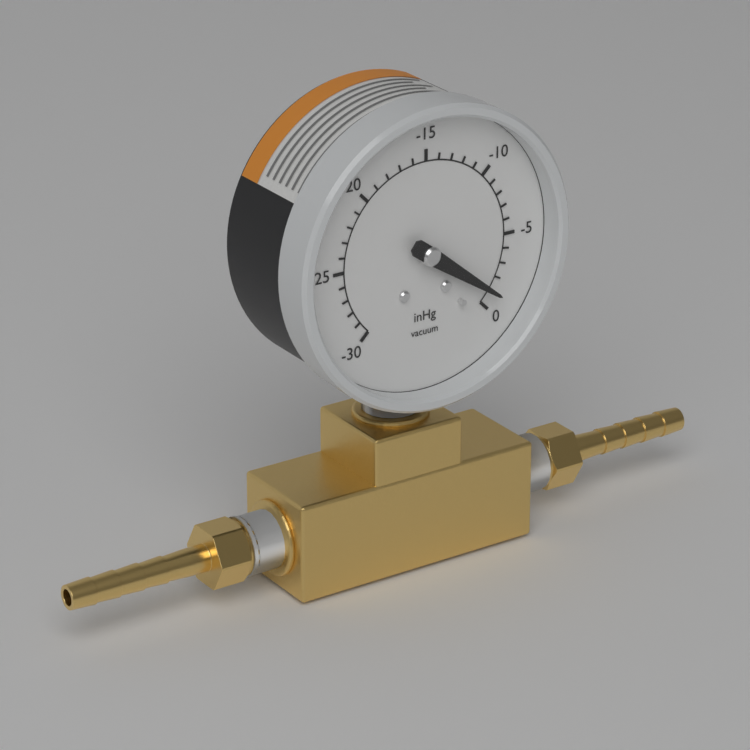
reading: -1 inHg
